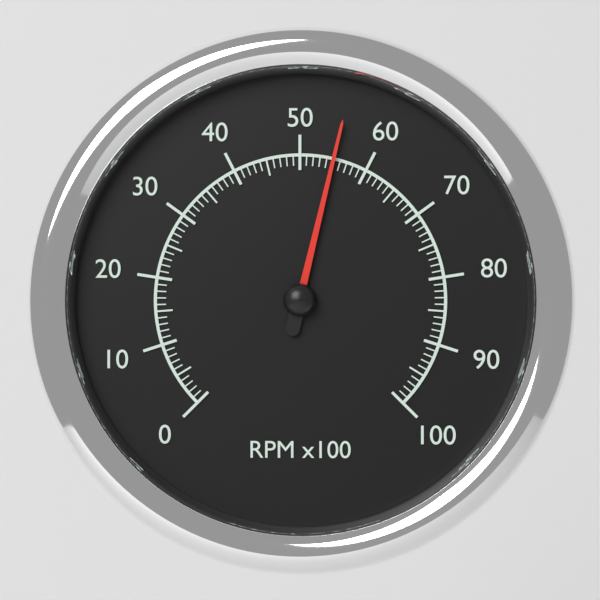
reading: 55 RPM x100
